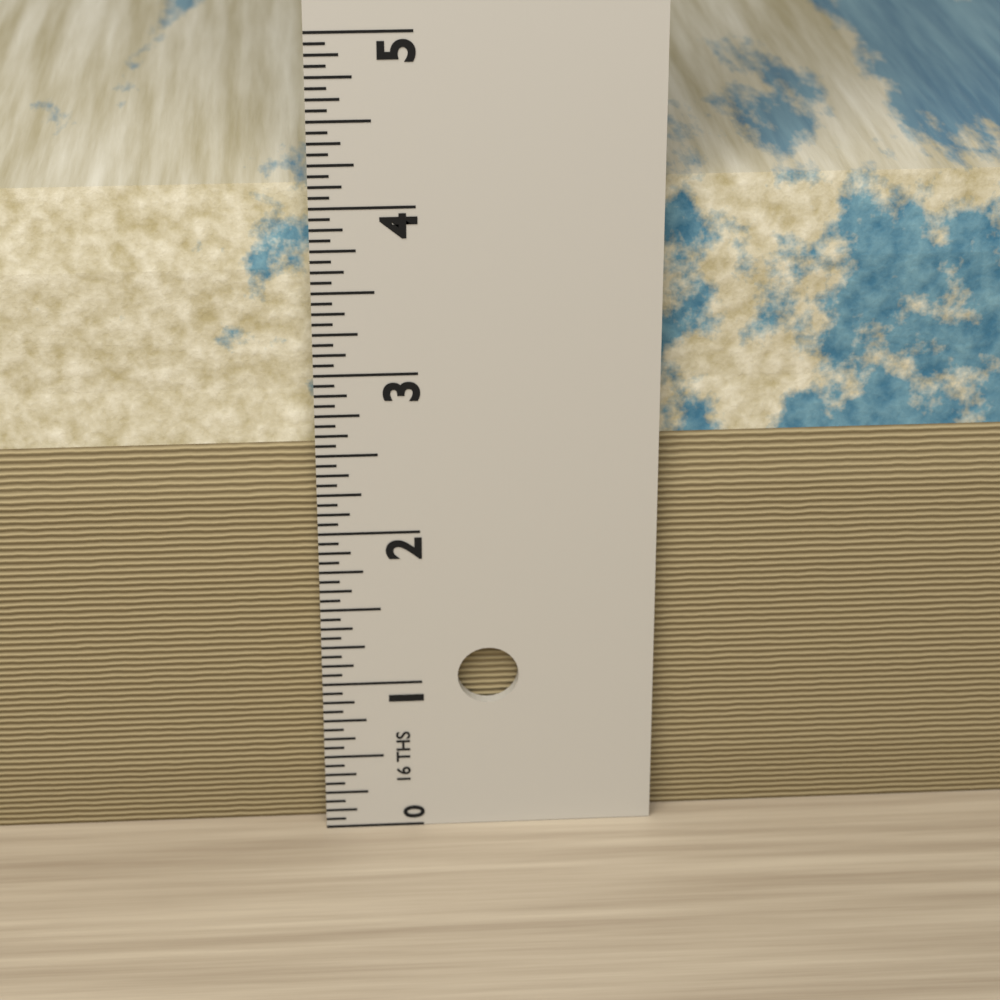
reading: 4.0625 in
